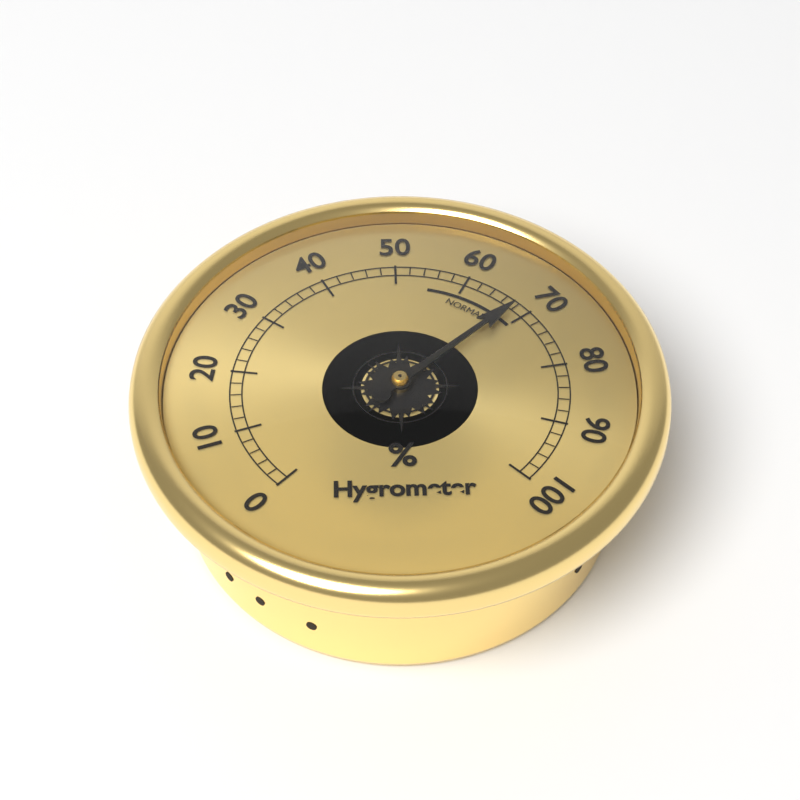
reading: 68 %
